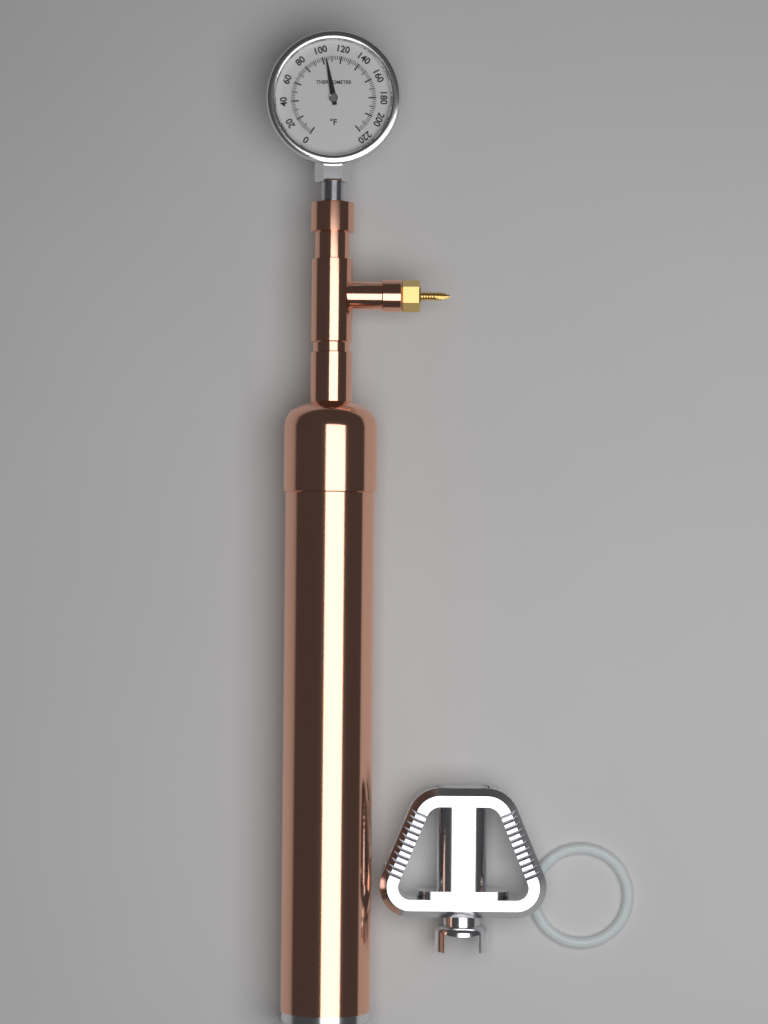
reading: 104 °F
